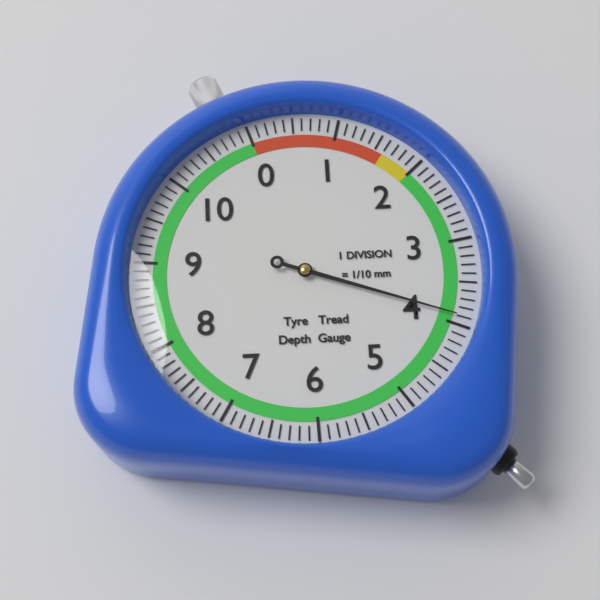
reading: 3.9 mm
